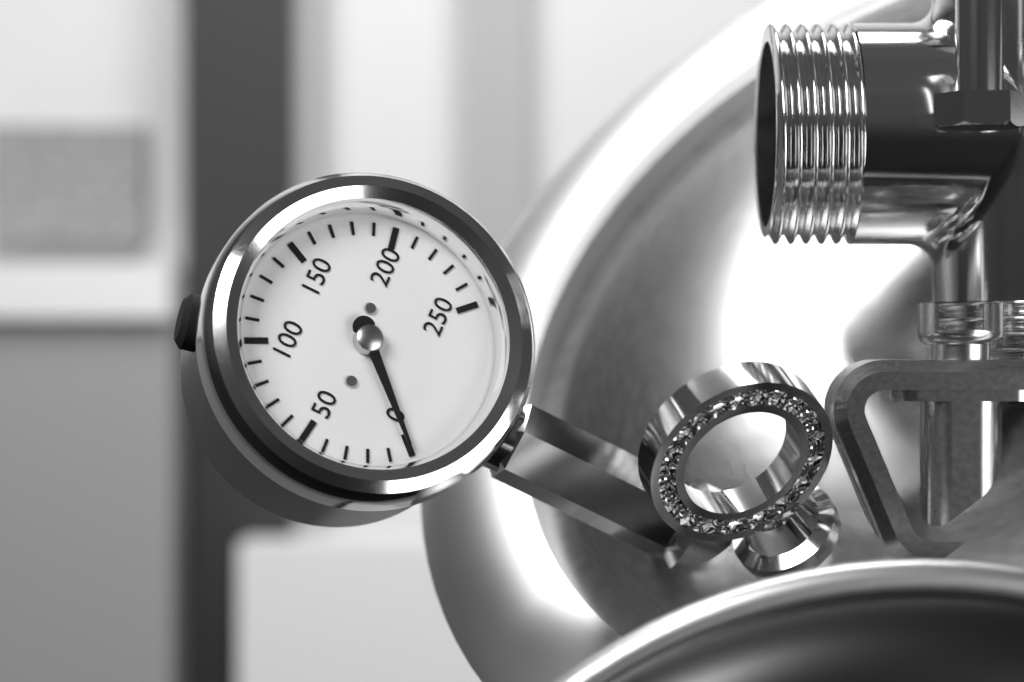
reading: 0 (no unit)
